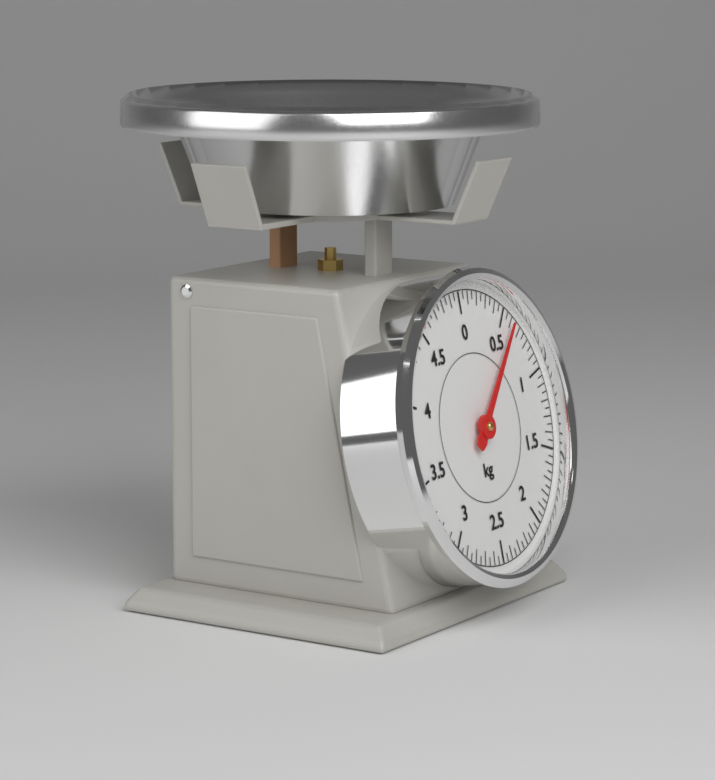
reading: 0.60 kg
